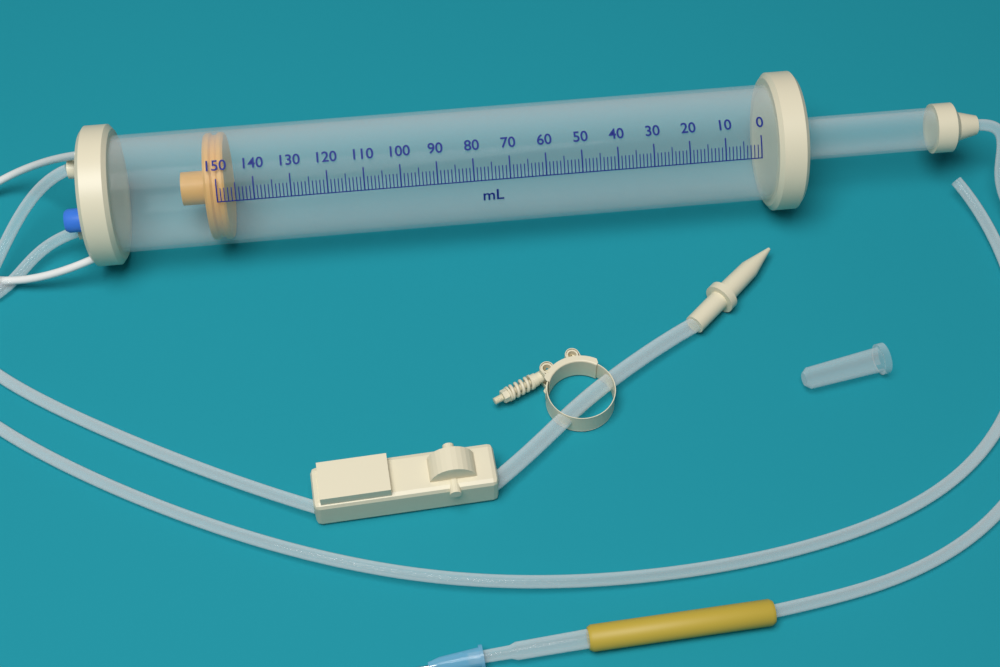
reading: 148 ml
